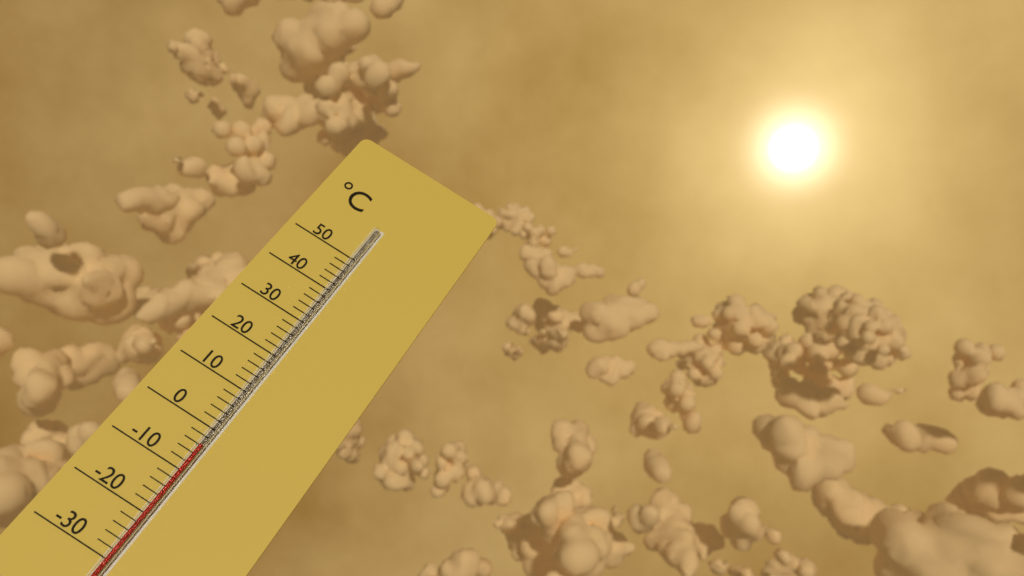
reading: -4 °C
